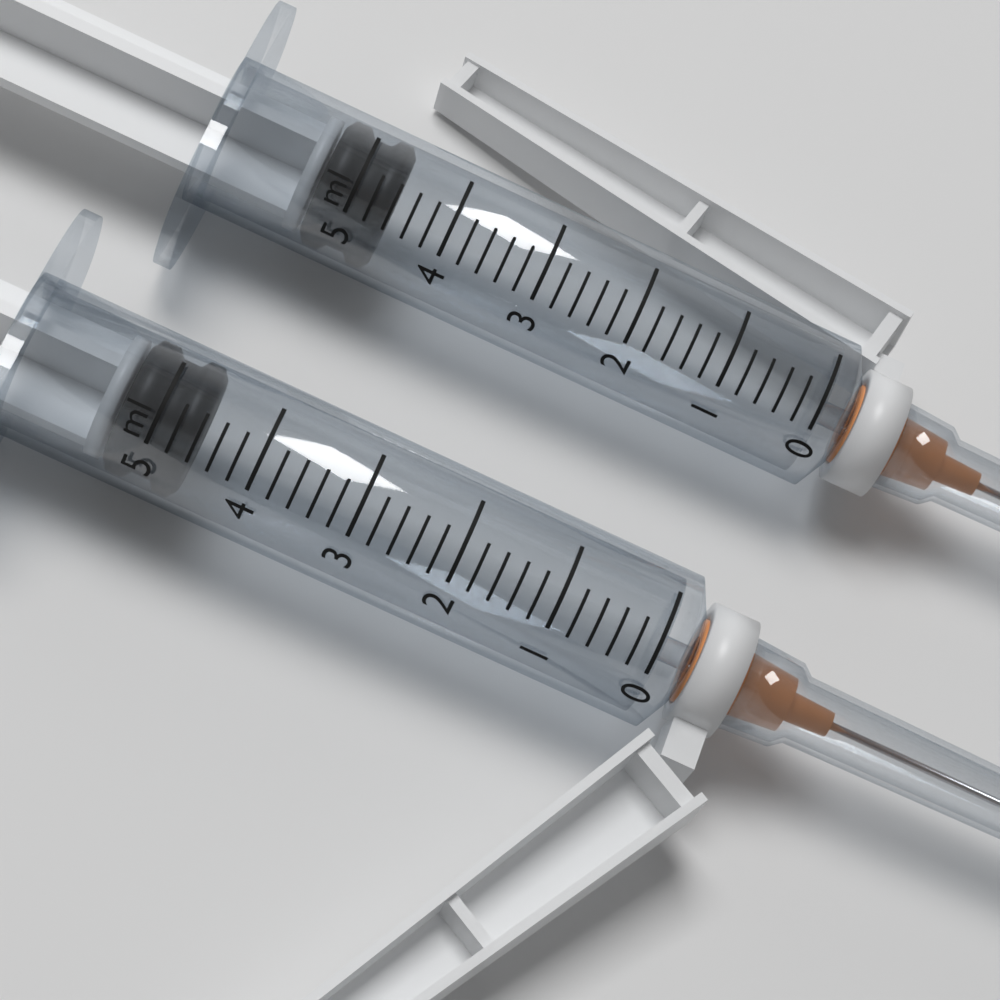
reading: 4.6 ml
